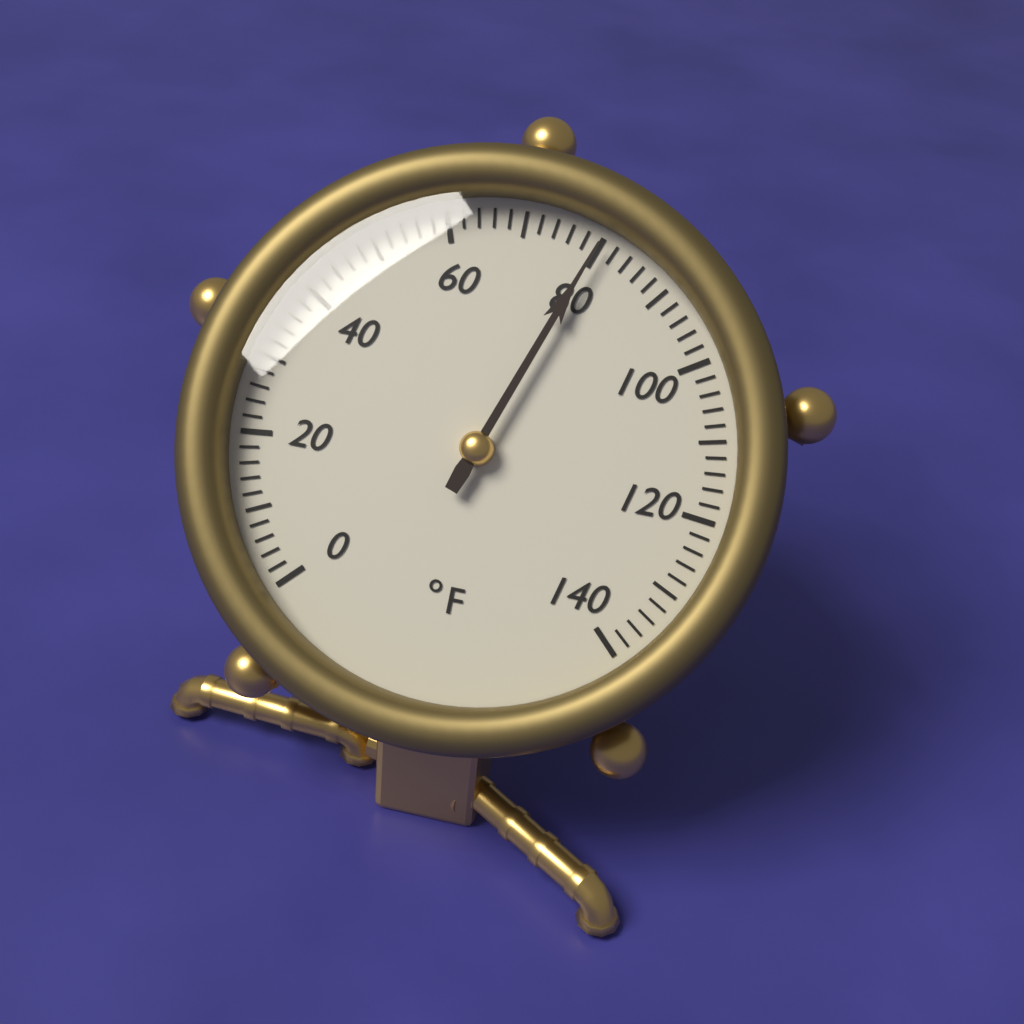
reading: 80 °F
